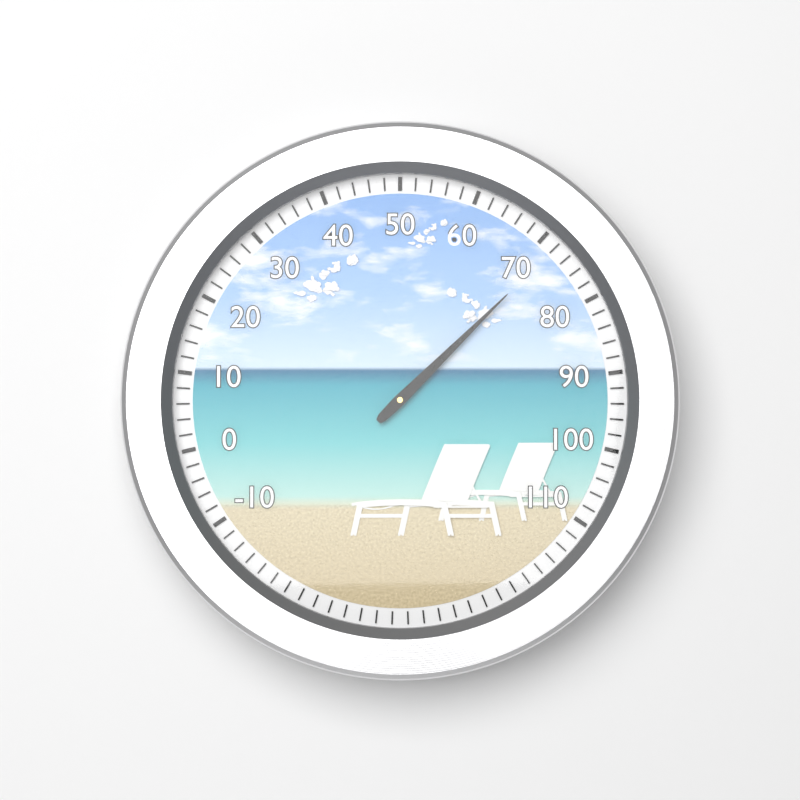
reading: 72 (no unit)
